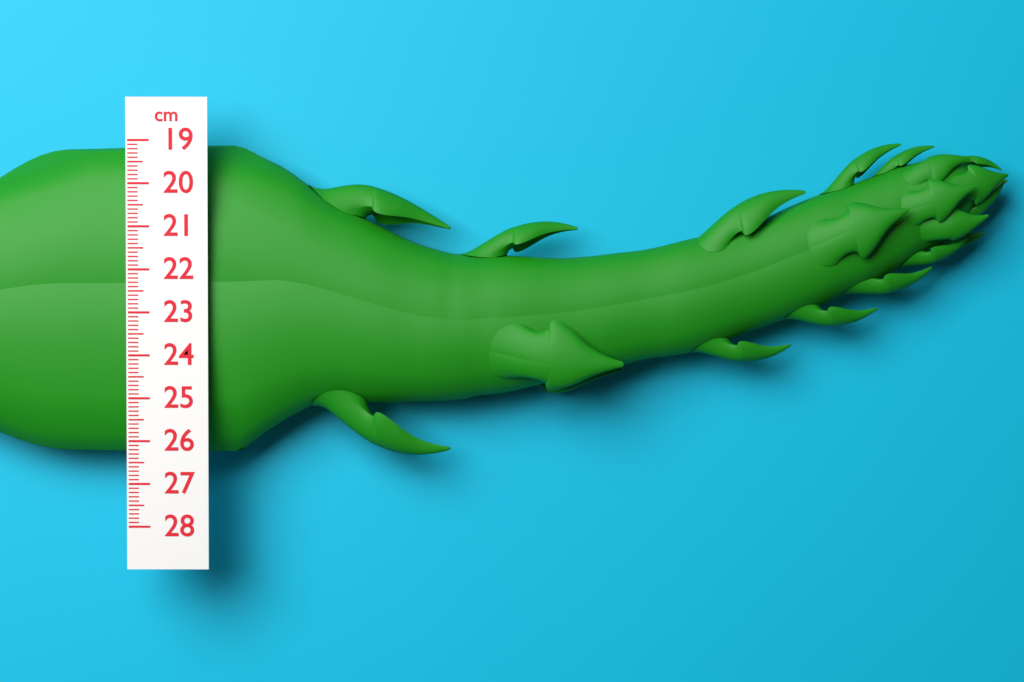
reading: 26.4 cm
